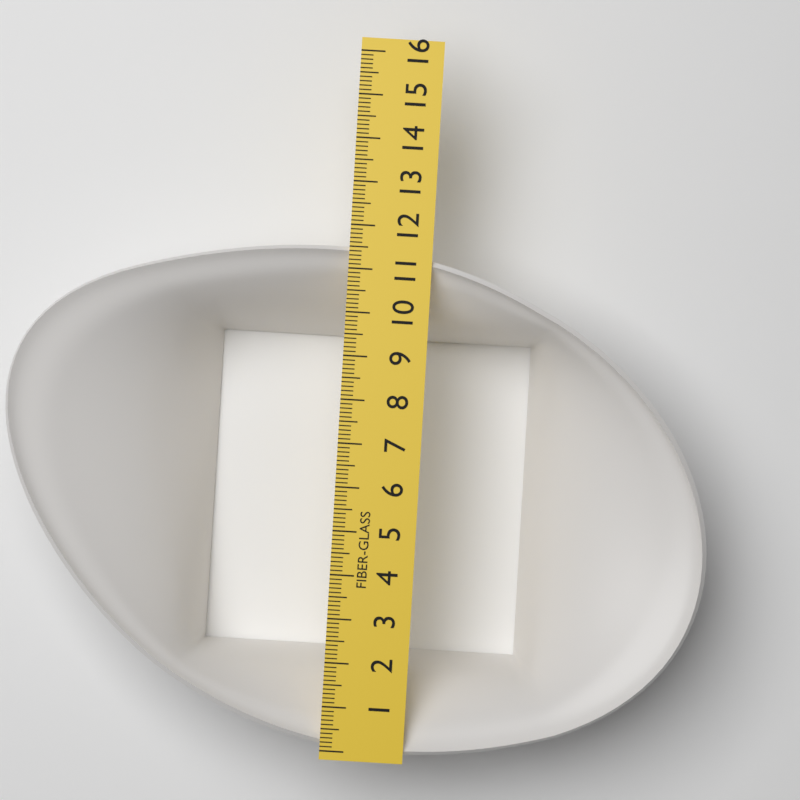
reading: 11.5 (no unit)
